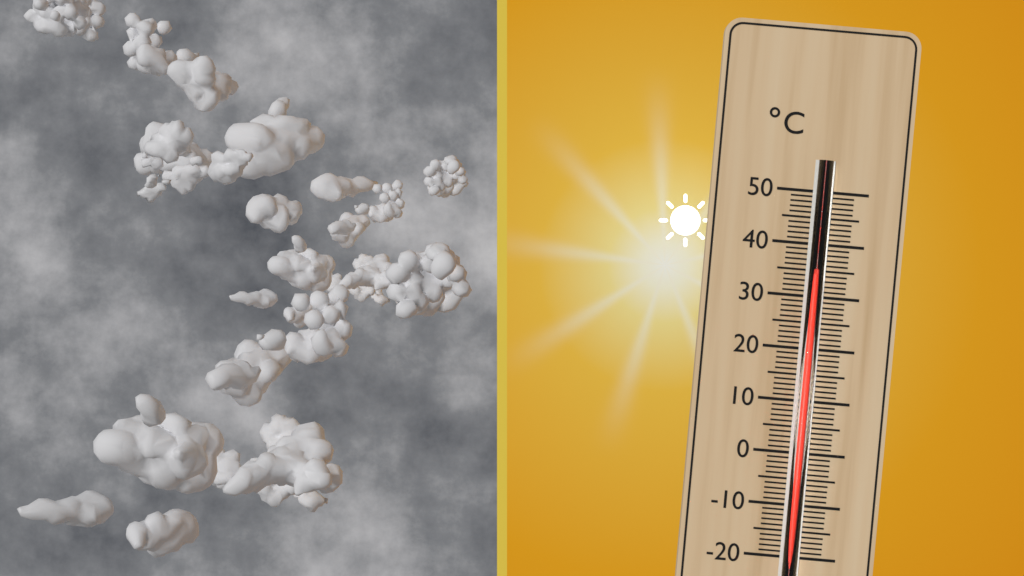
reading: 34 °C
